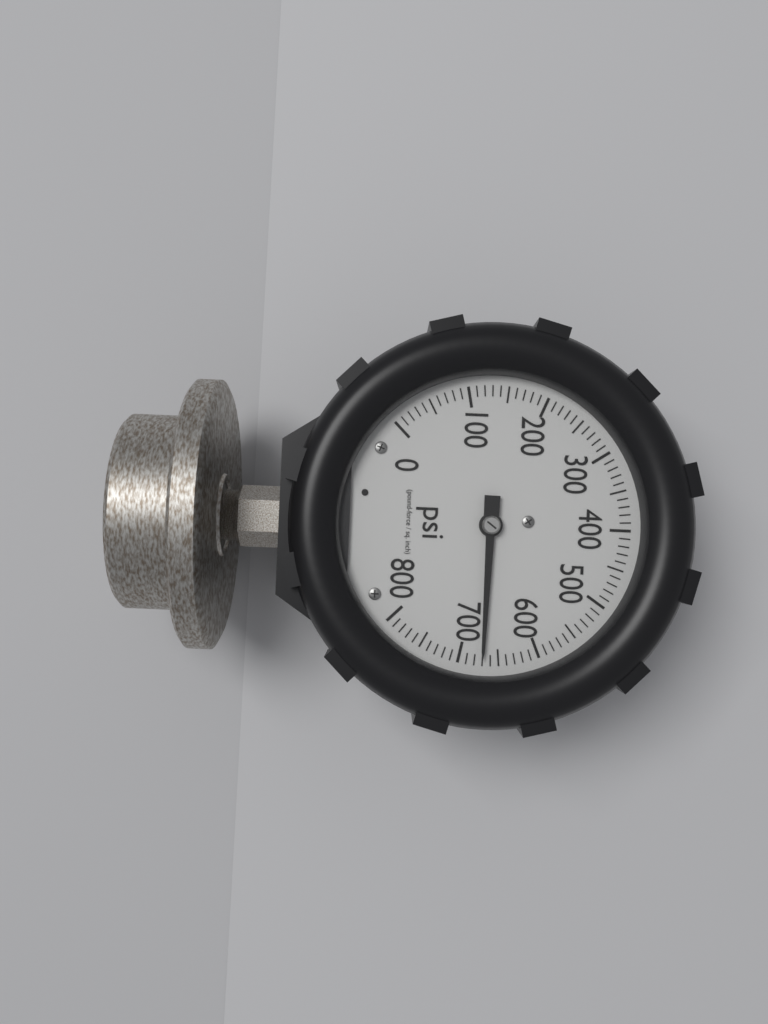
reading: 670 psi
